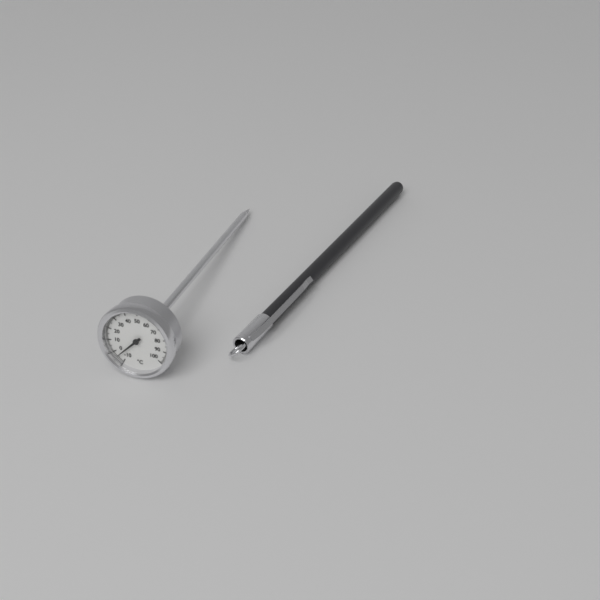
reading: -4 °C
